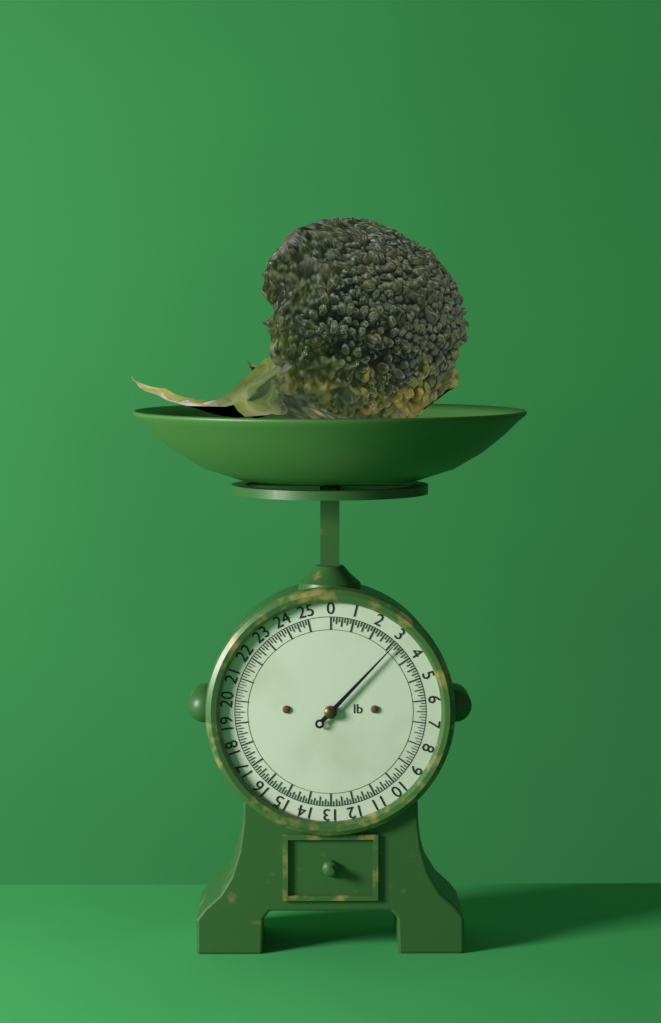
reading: 3.125 lb
